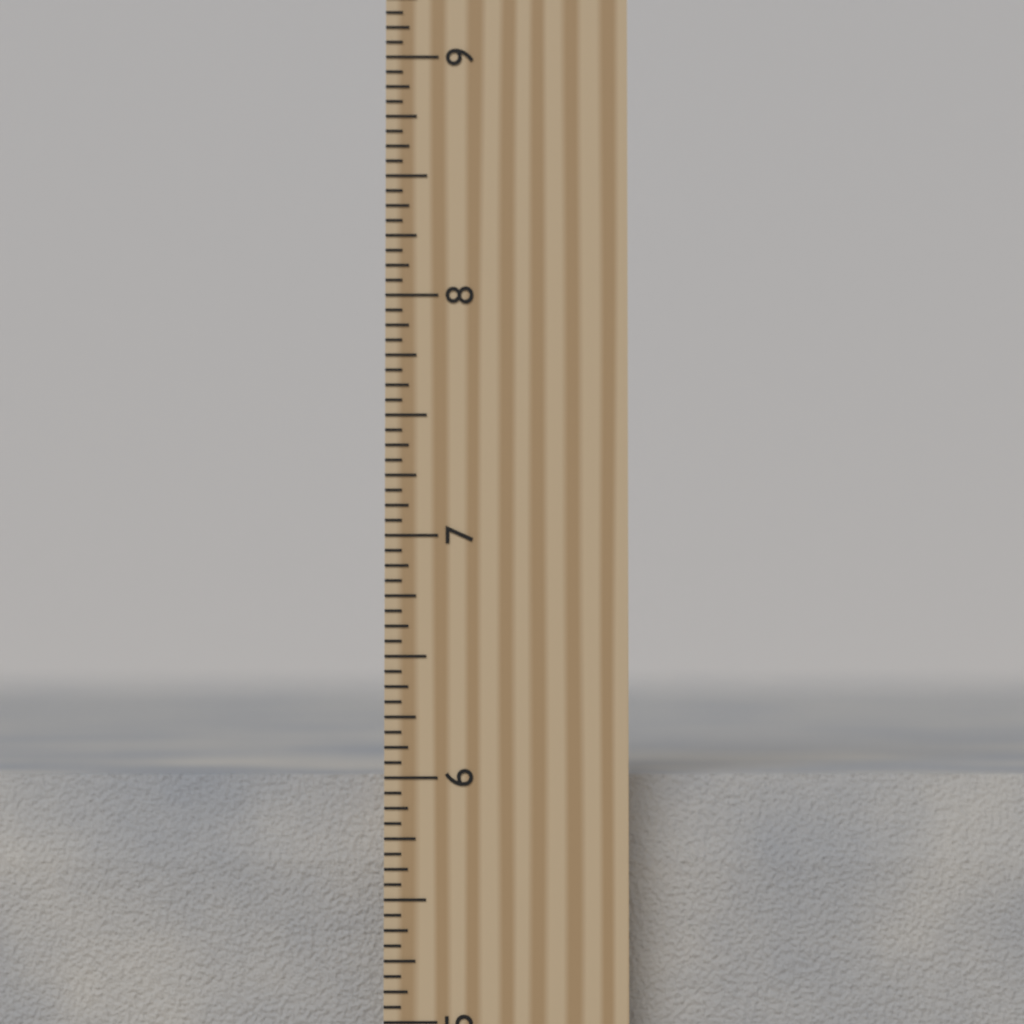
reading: 6.0000 inch
